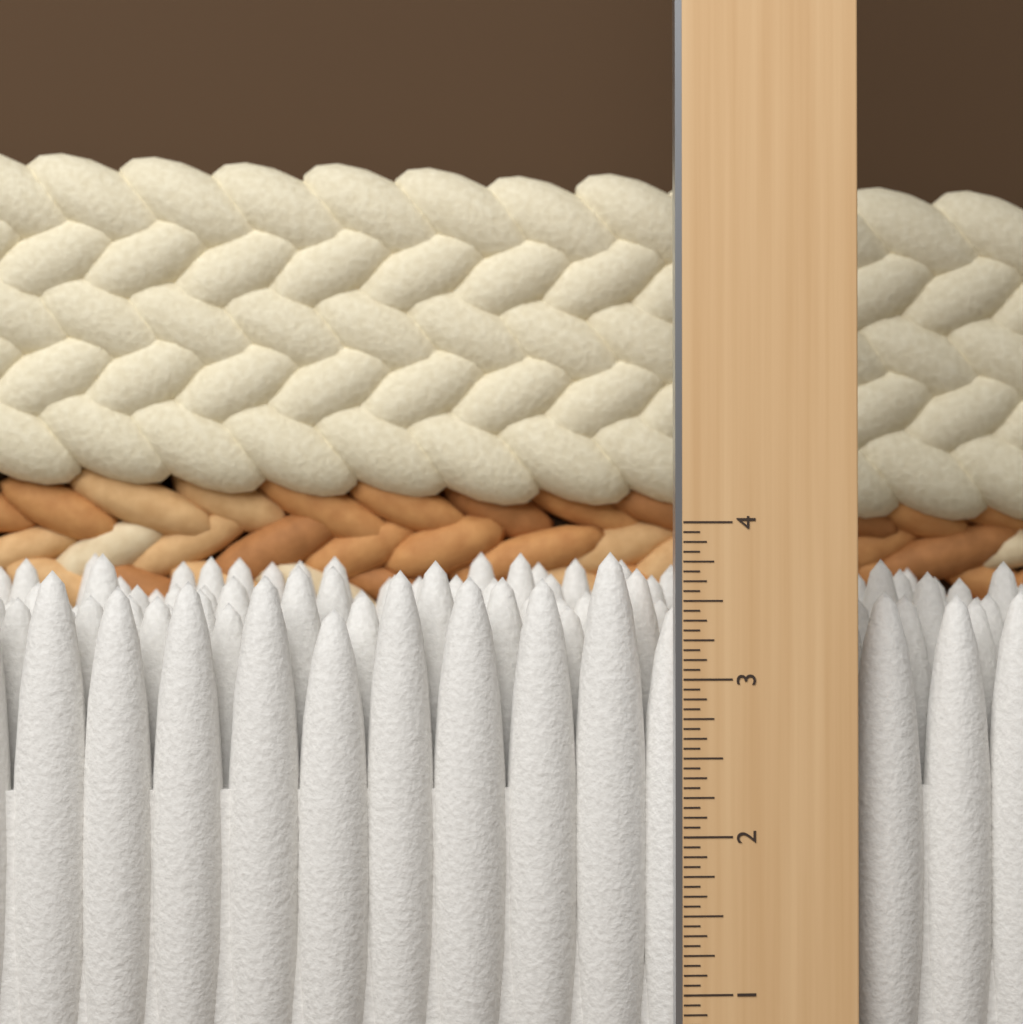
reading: 3.8125 in
